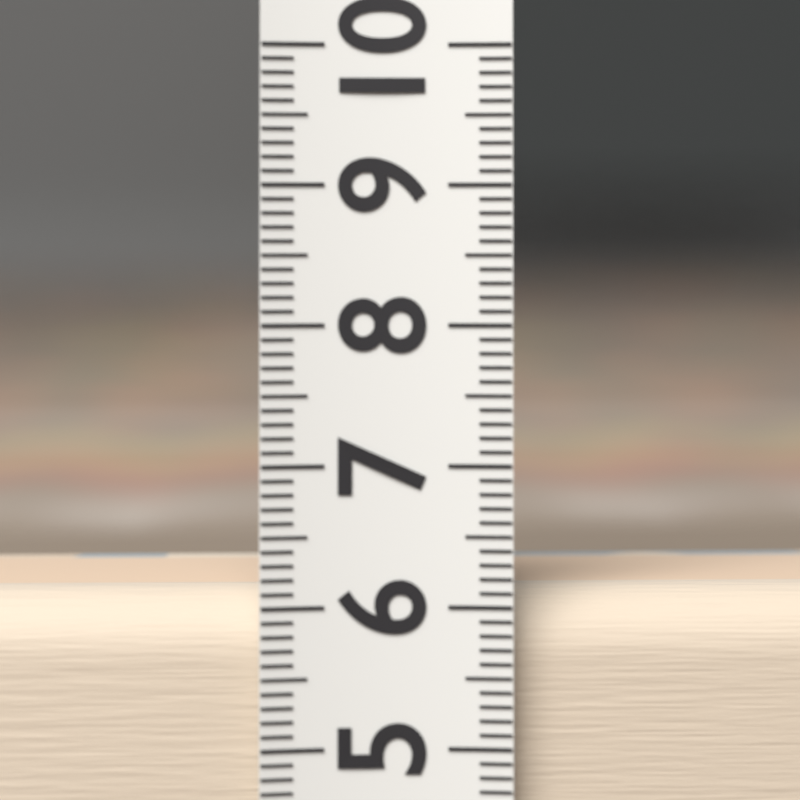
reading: 6.1 (no unit)
